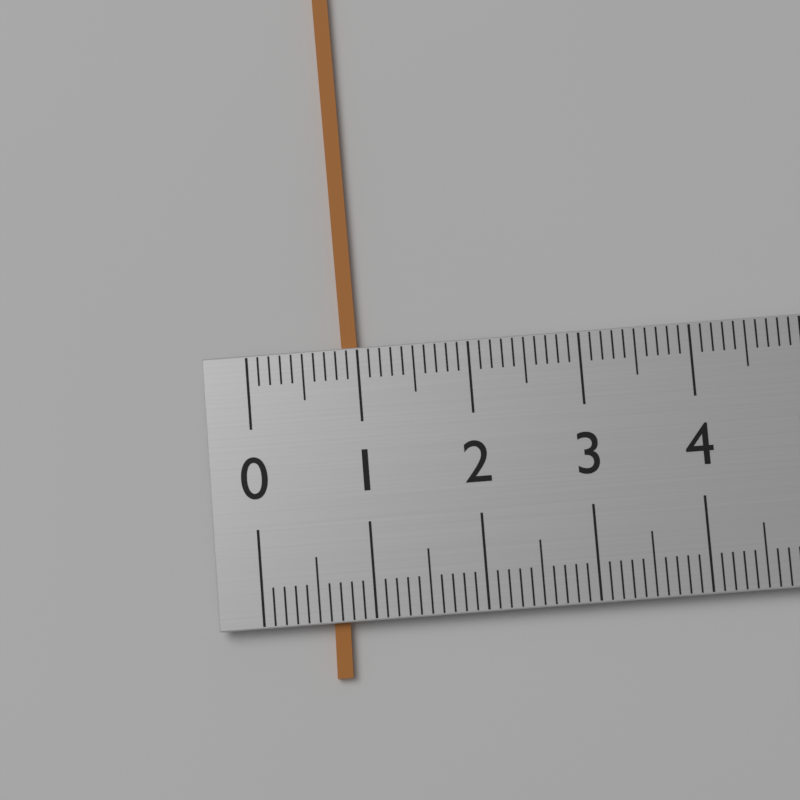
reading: 1.0 (no unit)
